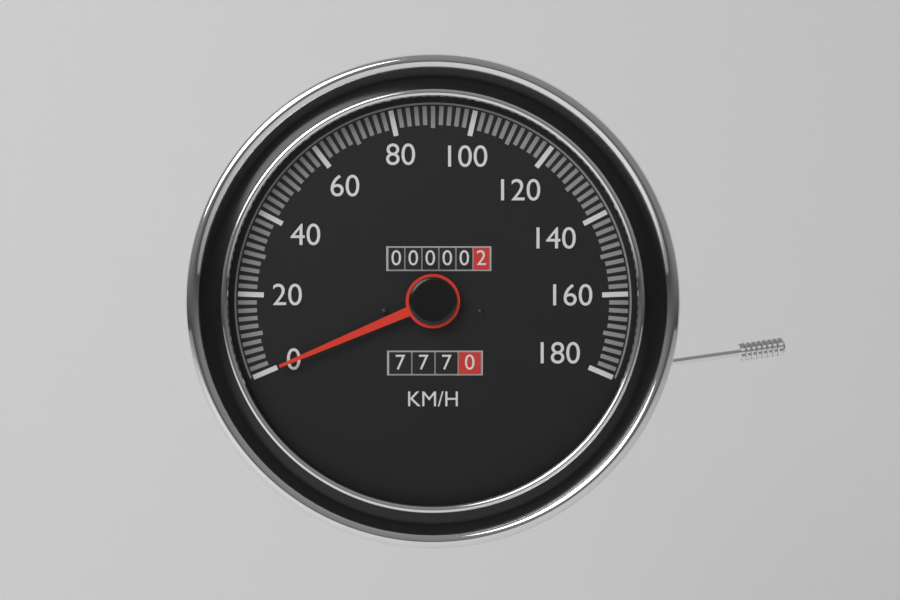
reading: 0 km/h
